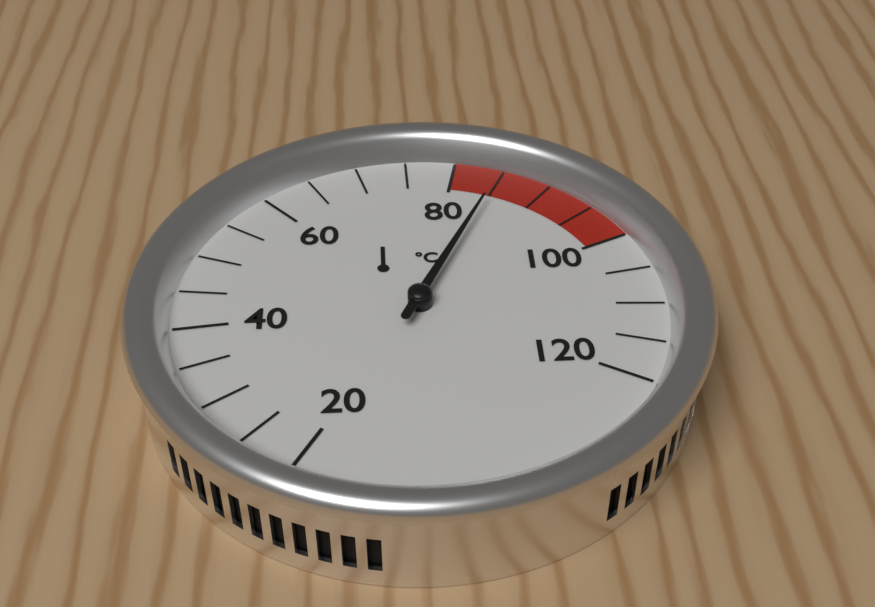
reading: 85 °C
